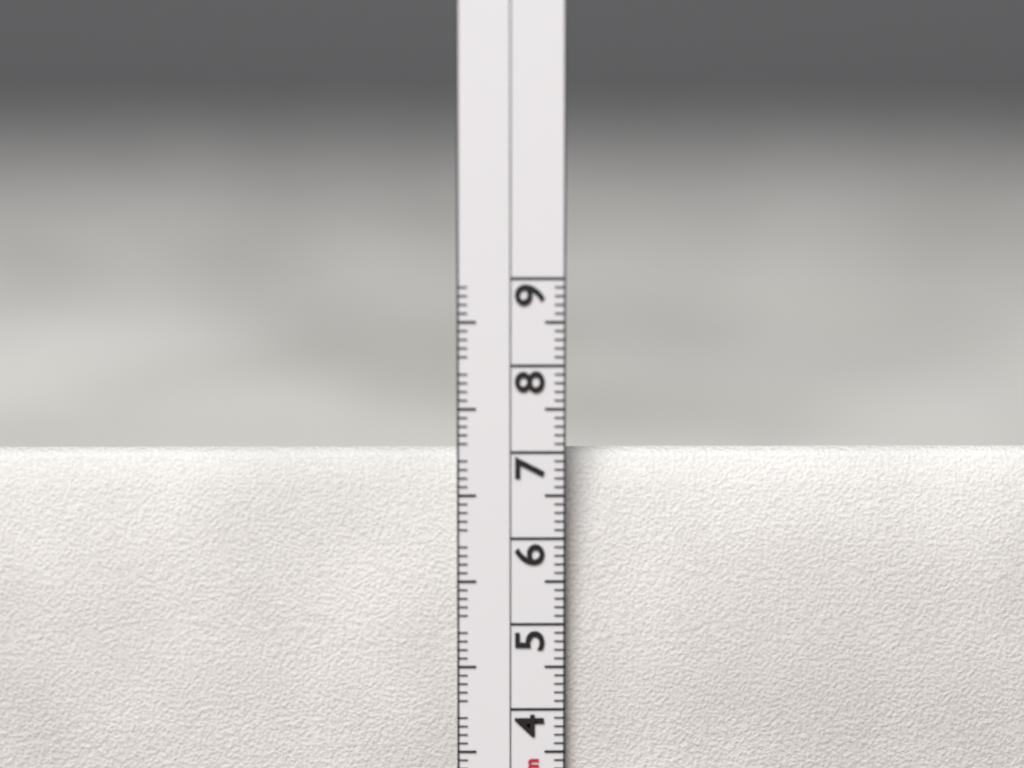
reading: 7.0 cm
